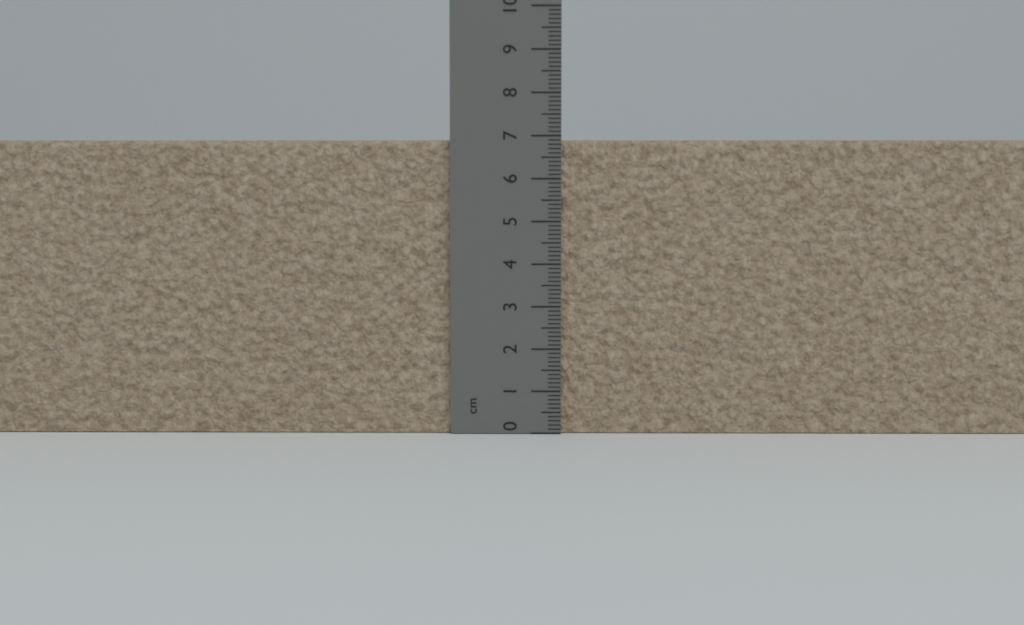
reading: 6.9 cm
